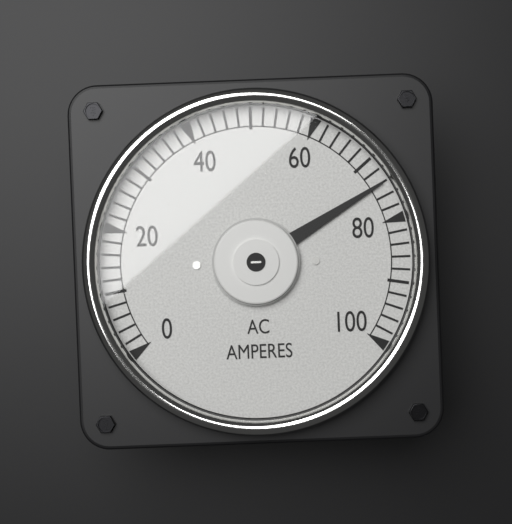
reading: 74 A
